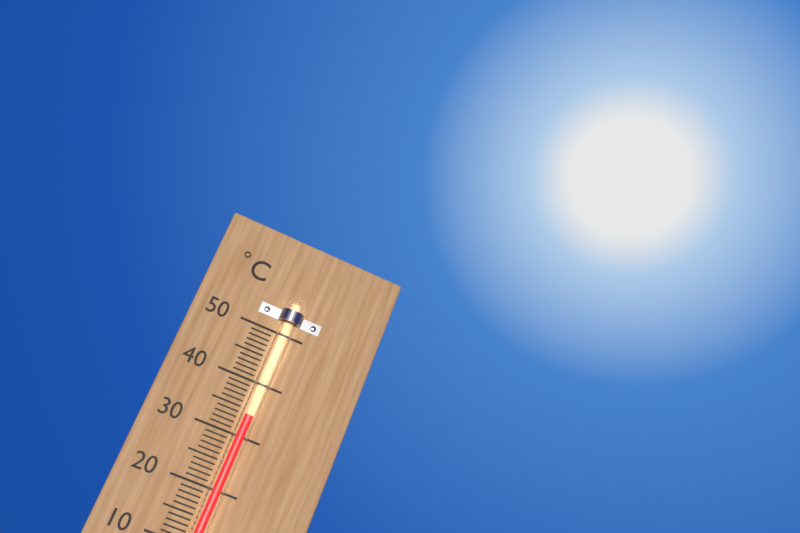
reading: 34 °C
